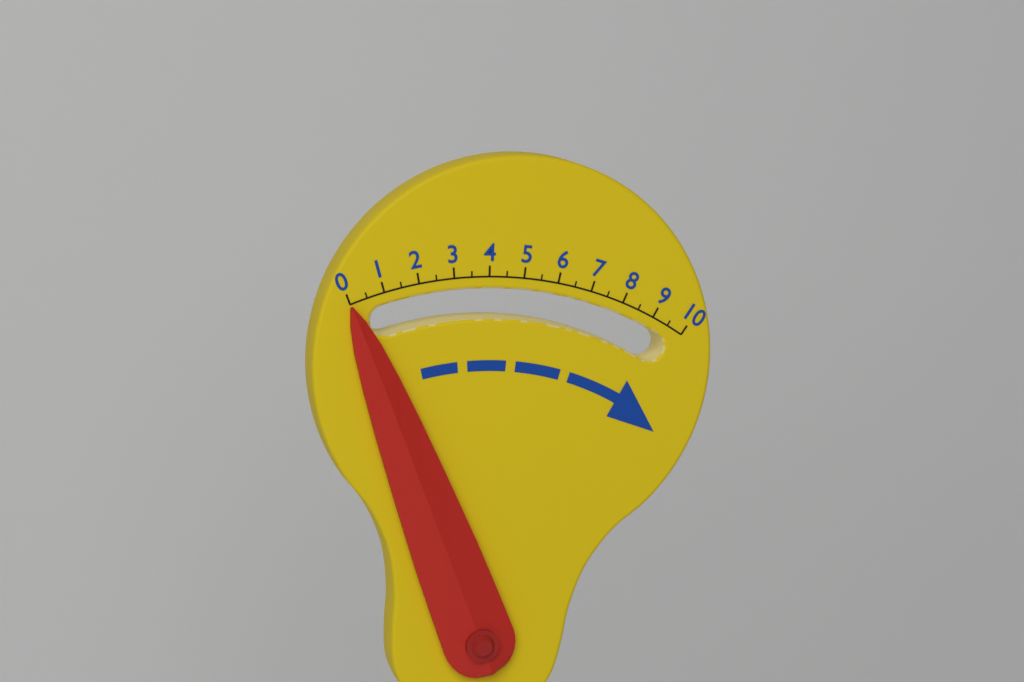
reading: 0.0 (no unit)
